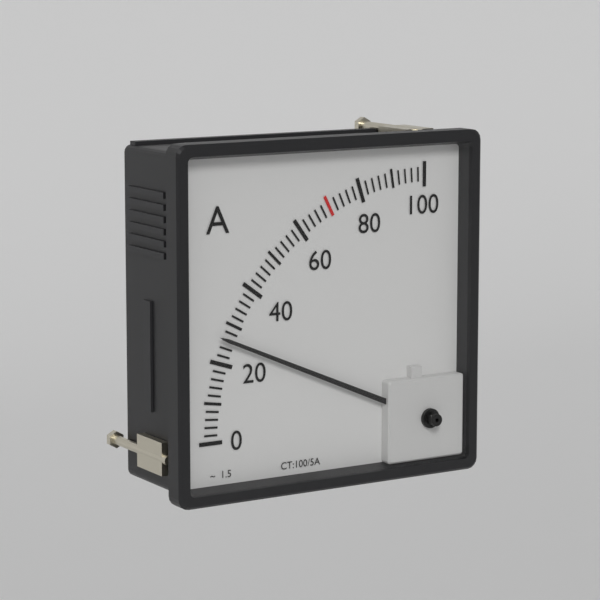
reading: 26 A
